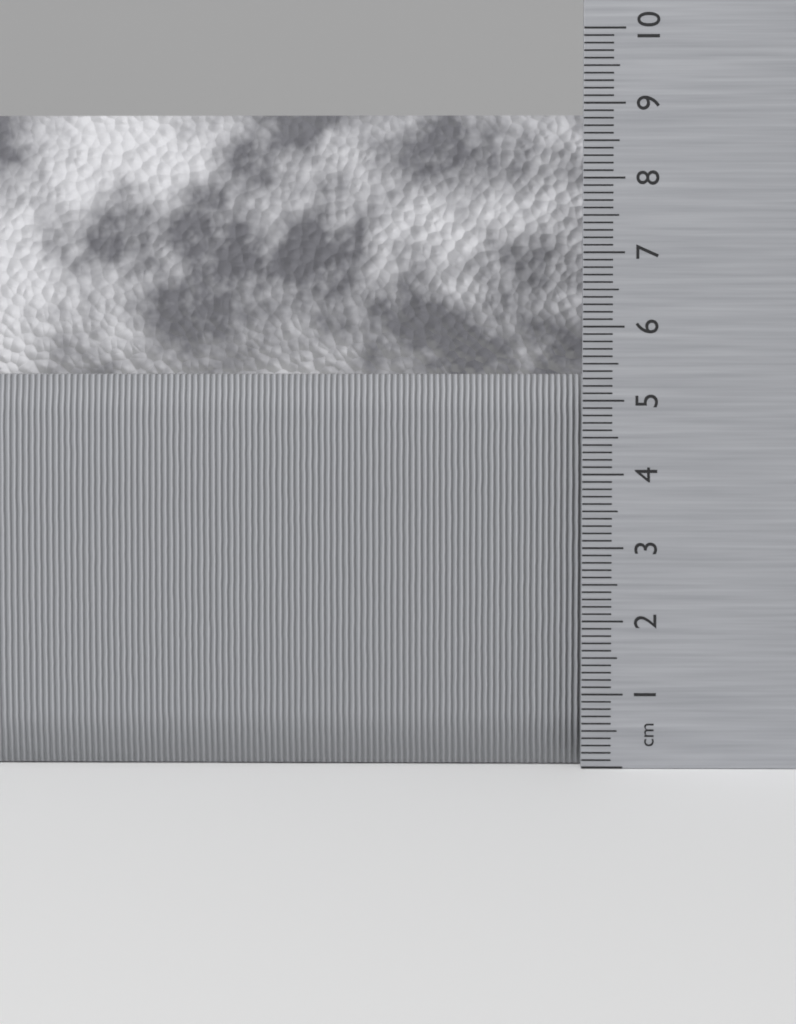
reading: 8.9 cm
